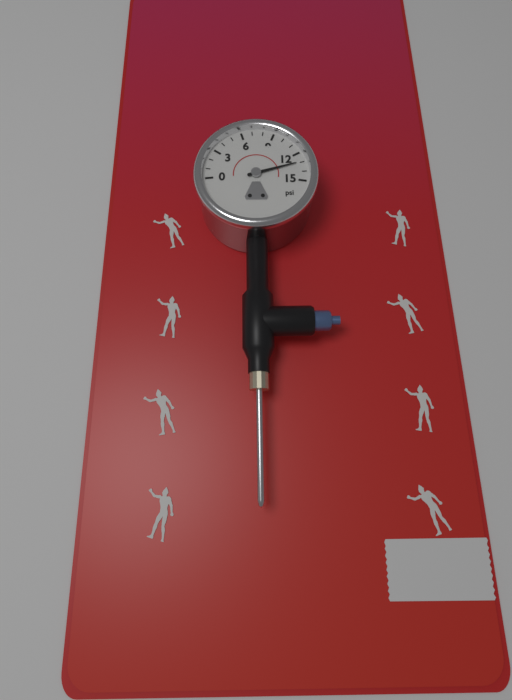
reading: 13 psi
